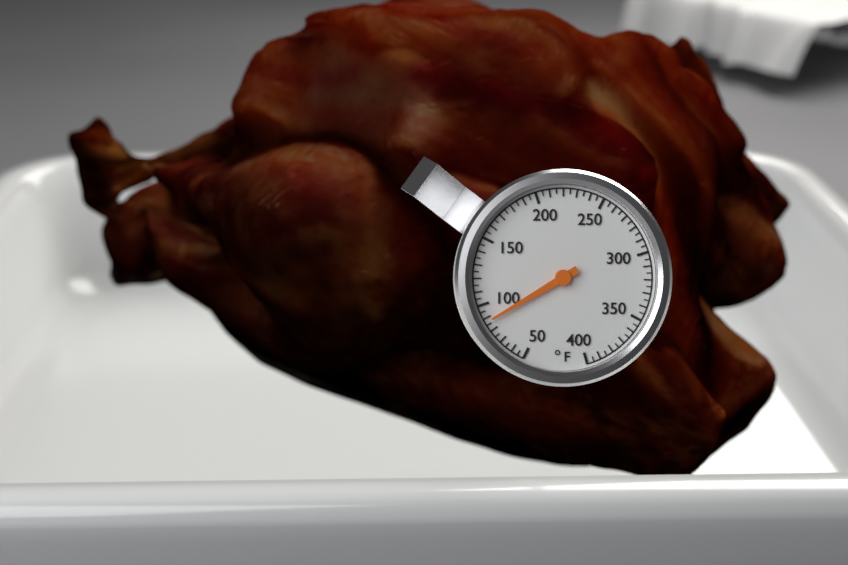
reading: 87 °F
